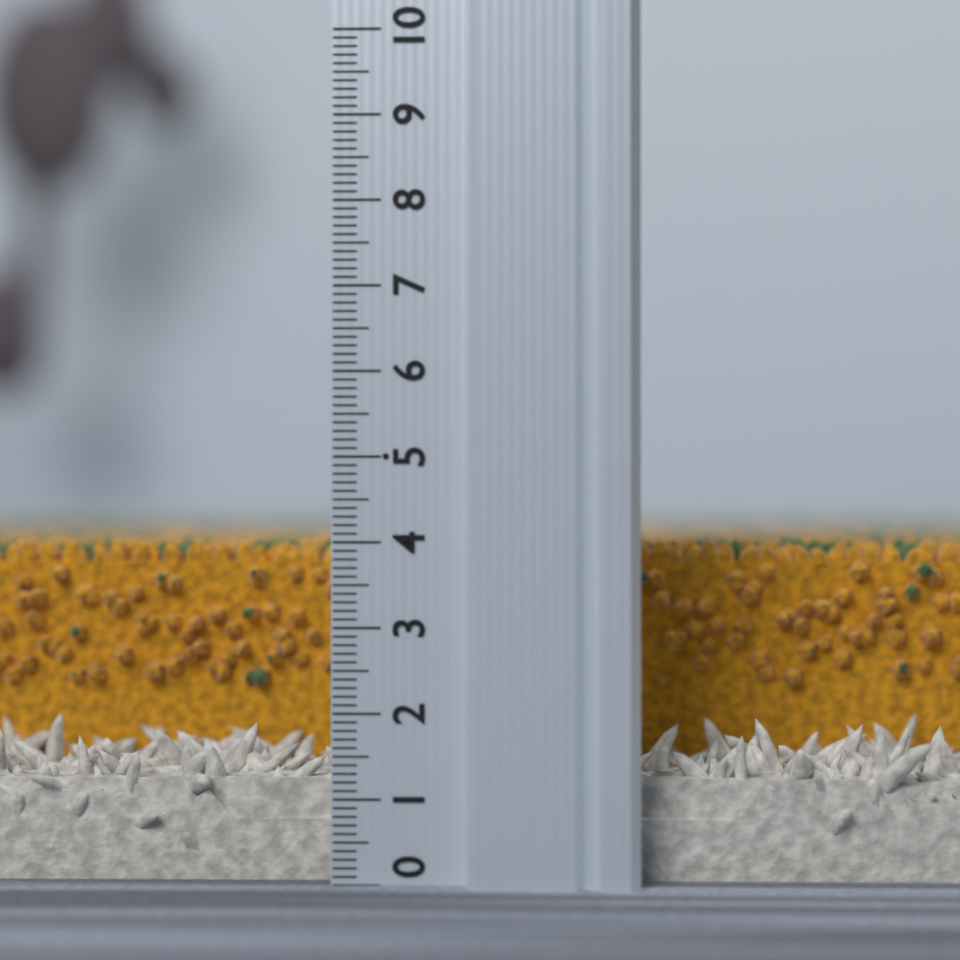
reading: 4.0 (no unit)
